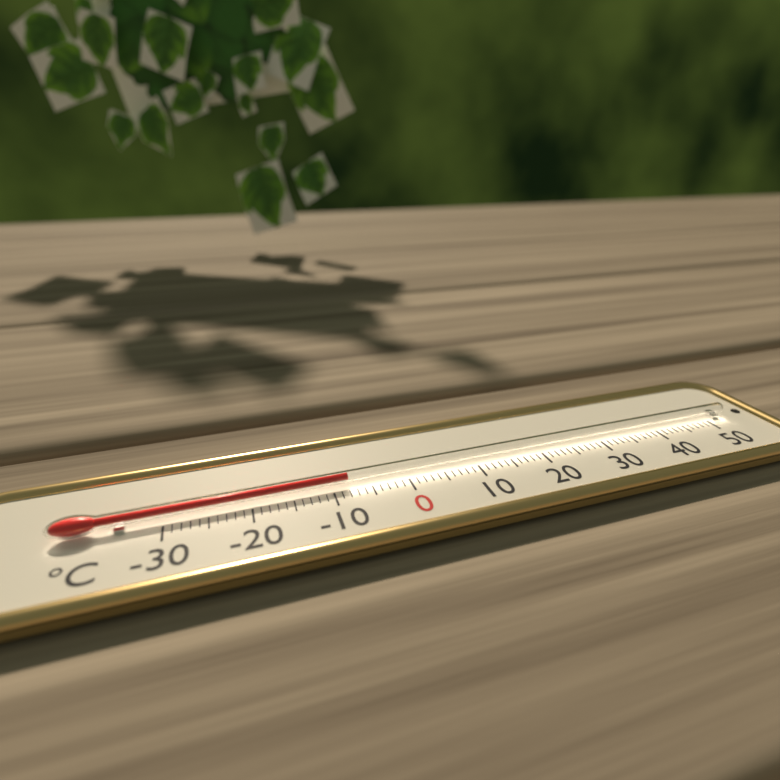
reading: -8 °C
